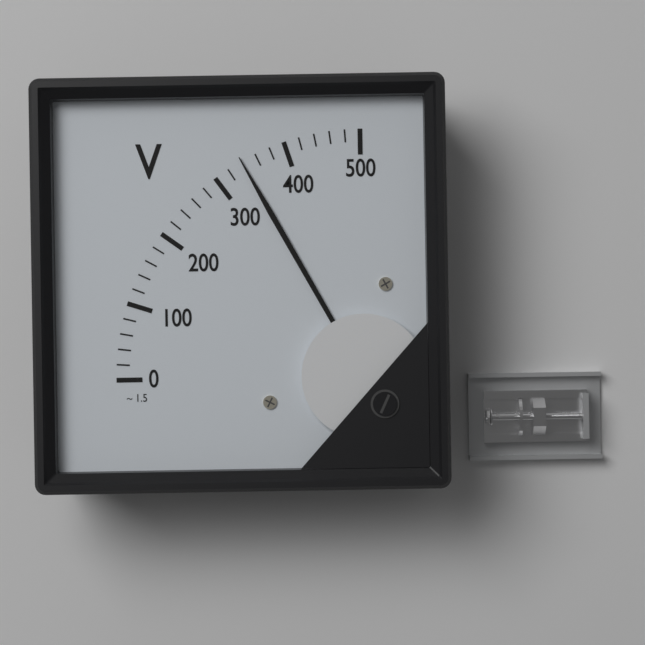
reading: 340 V
